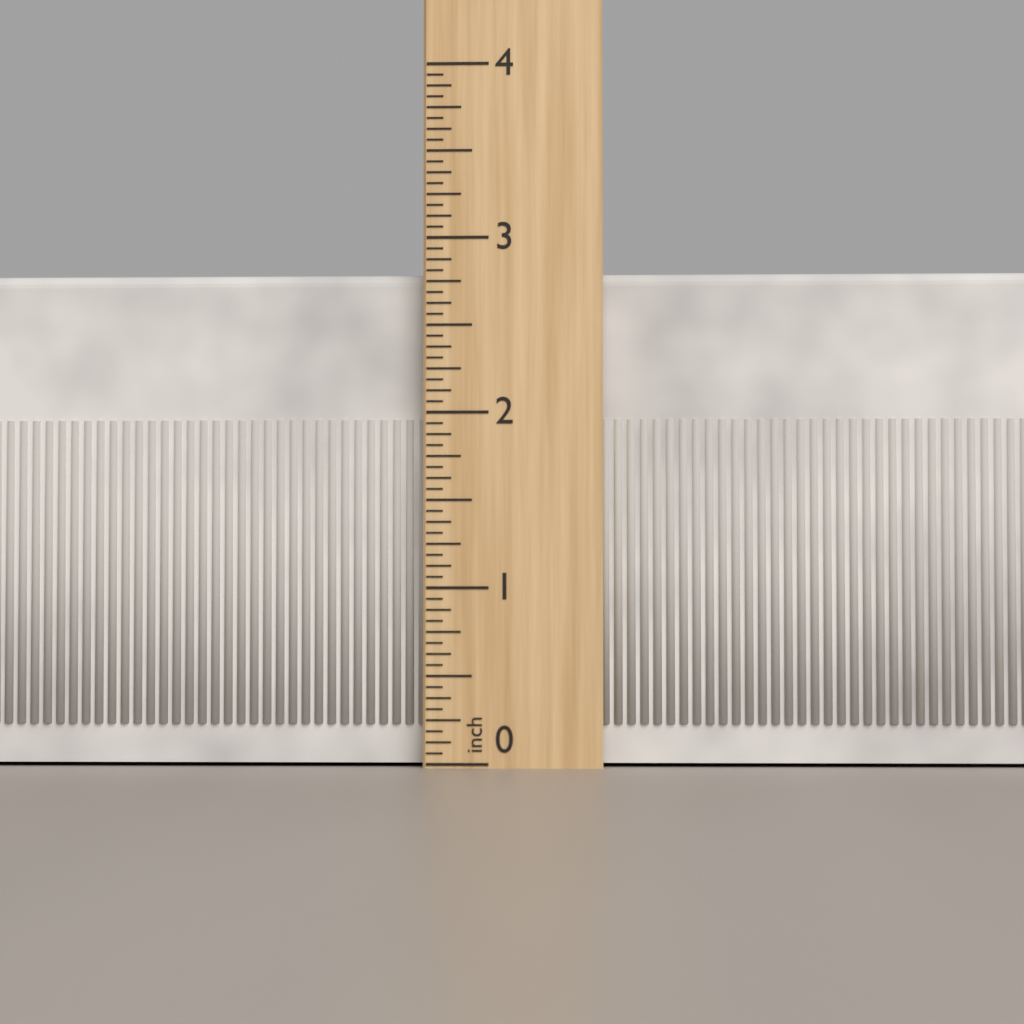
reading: 2.8125 inch
